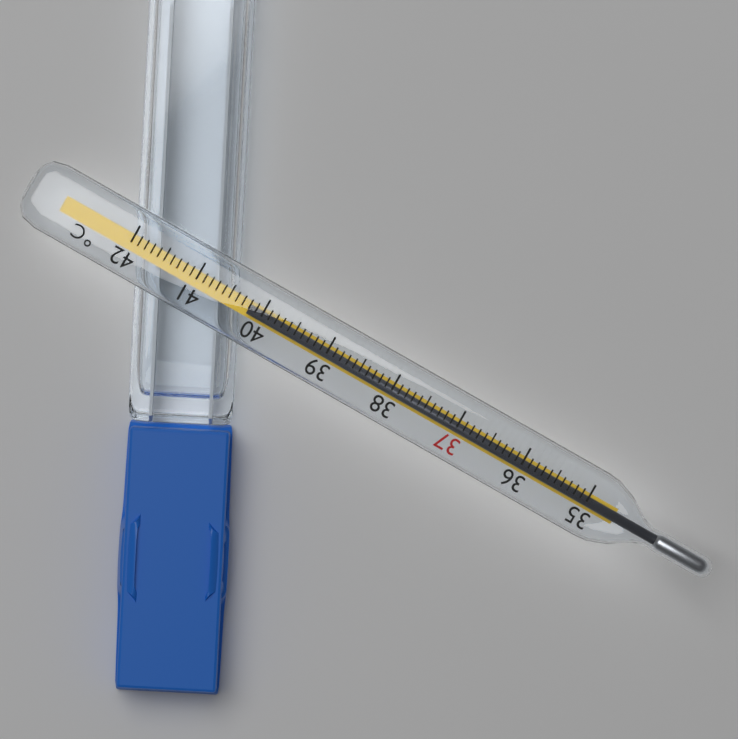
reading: 40.2 °C
